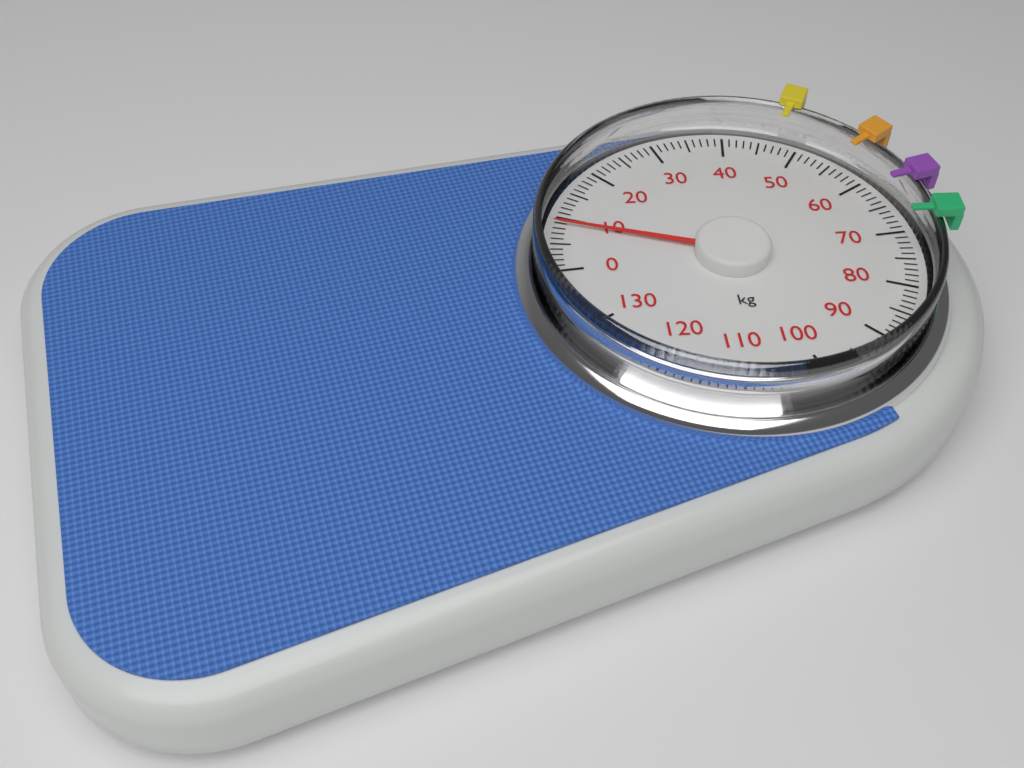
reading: 9 kg
